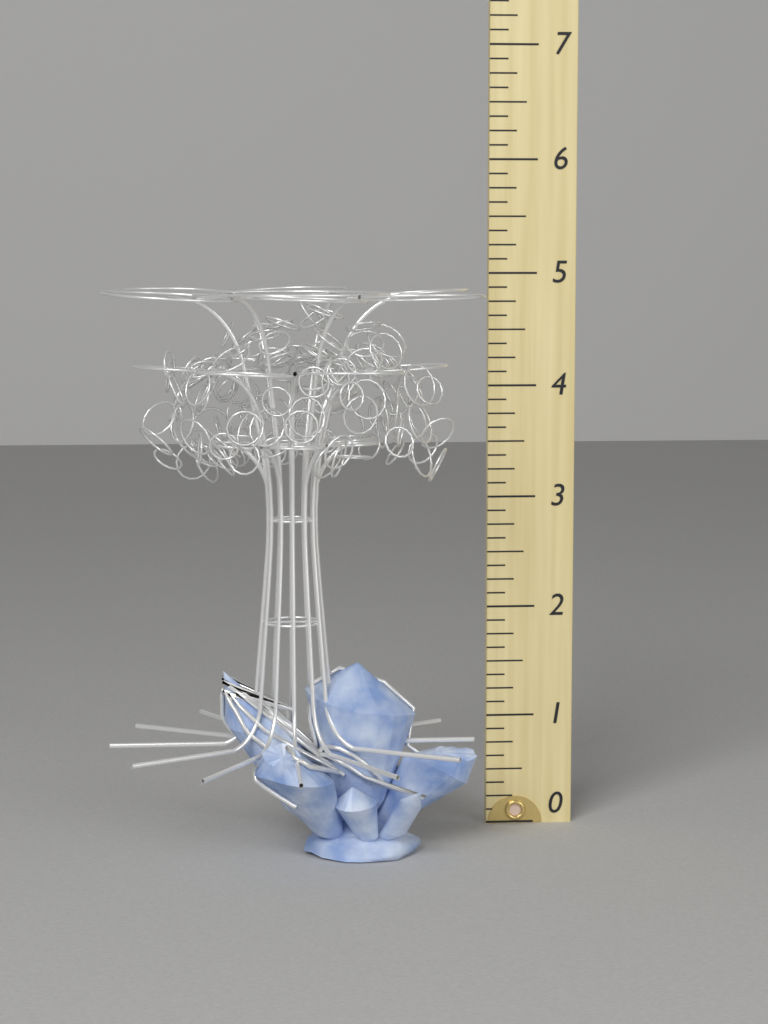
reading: 4.875 (no unit)
